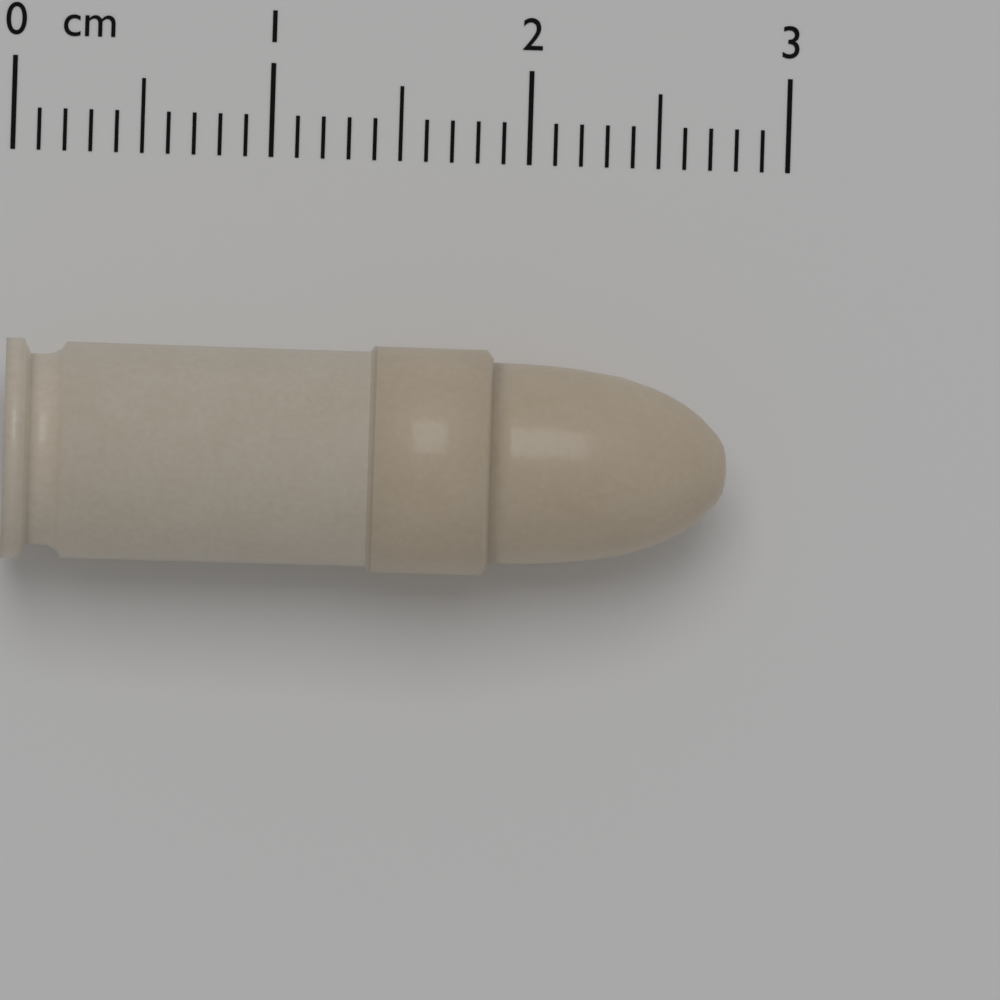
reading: 2.8 cm
